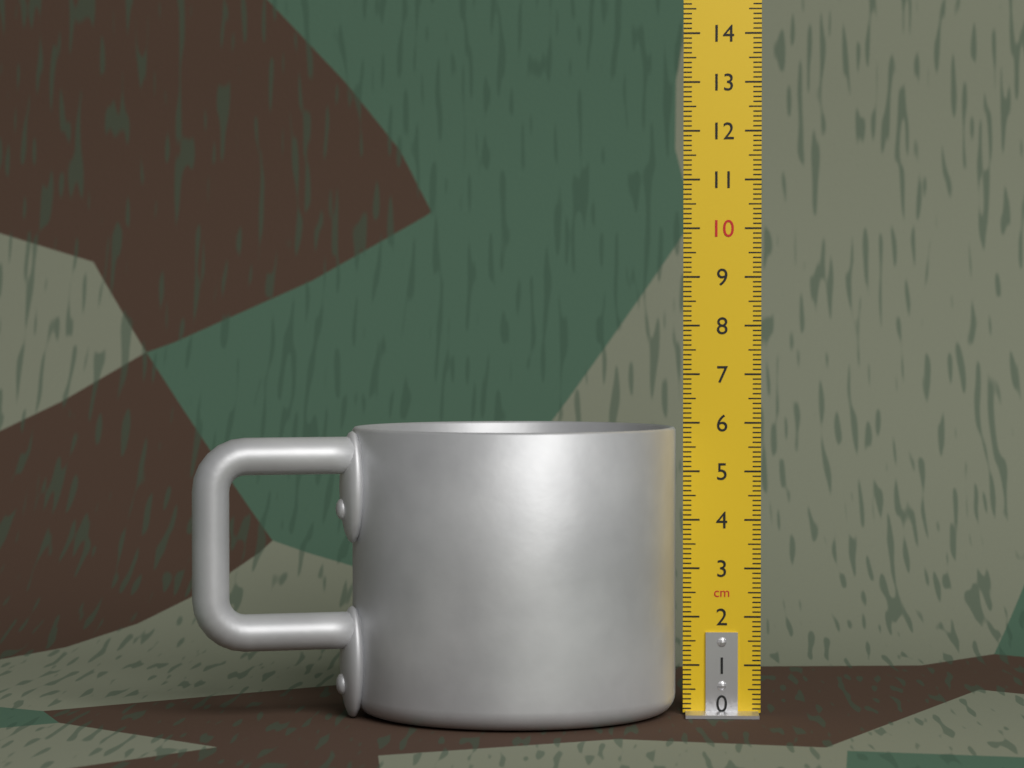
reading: 5.9 cm
